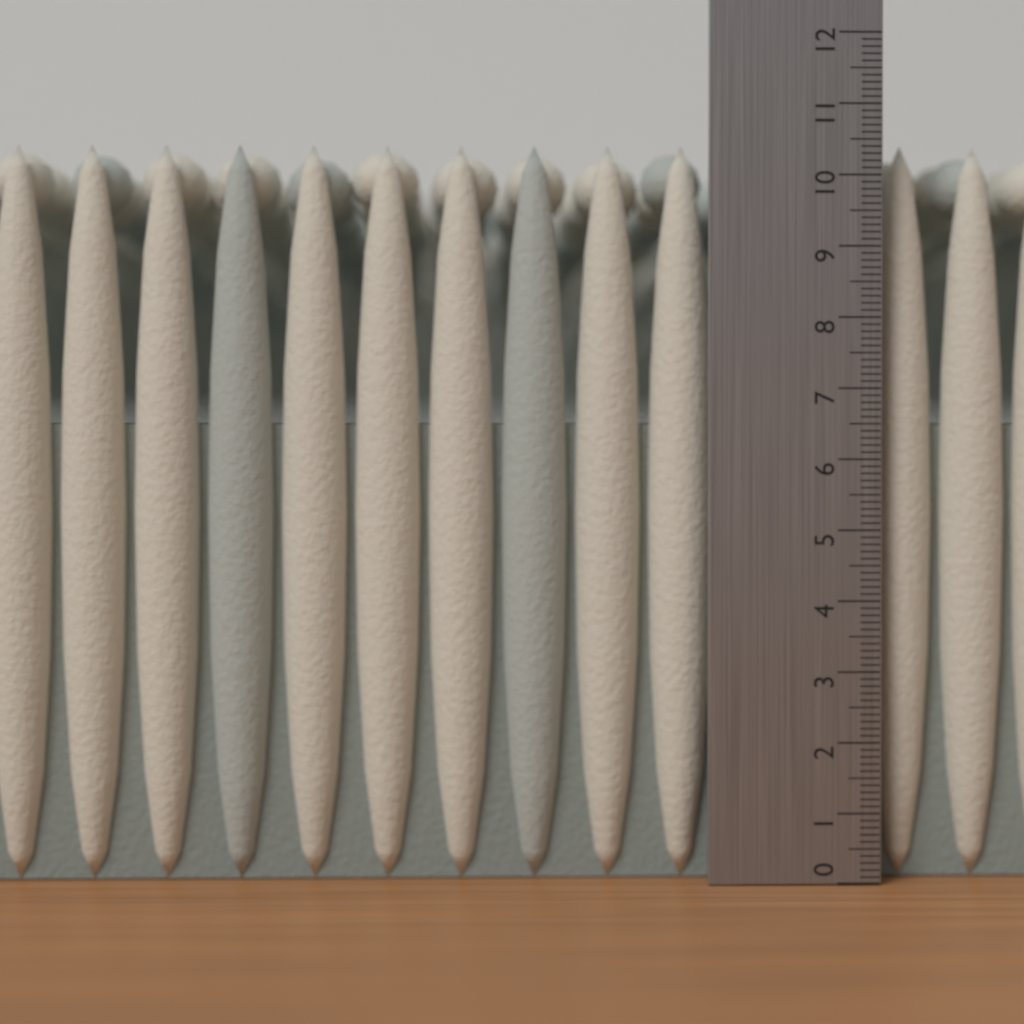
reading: 10.5 (no unit)
